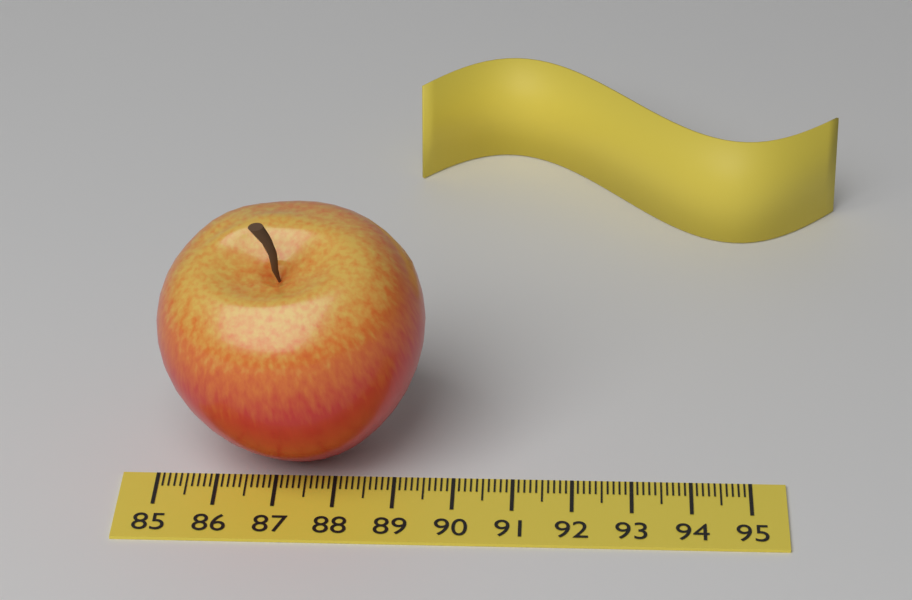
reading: 89.5 (no unit)
